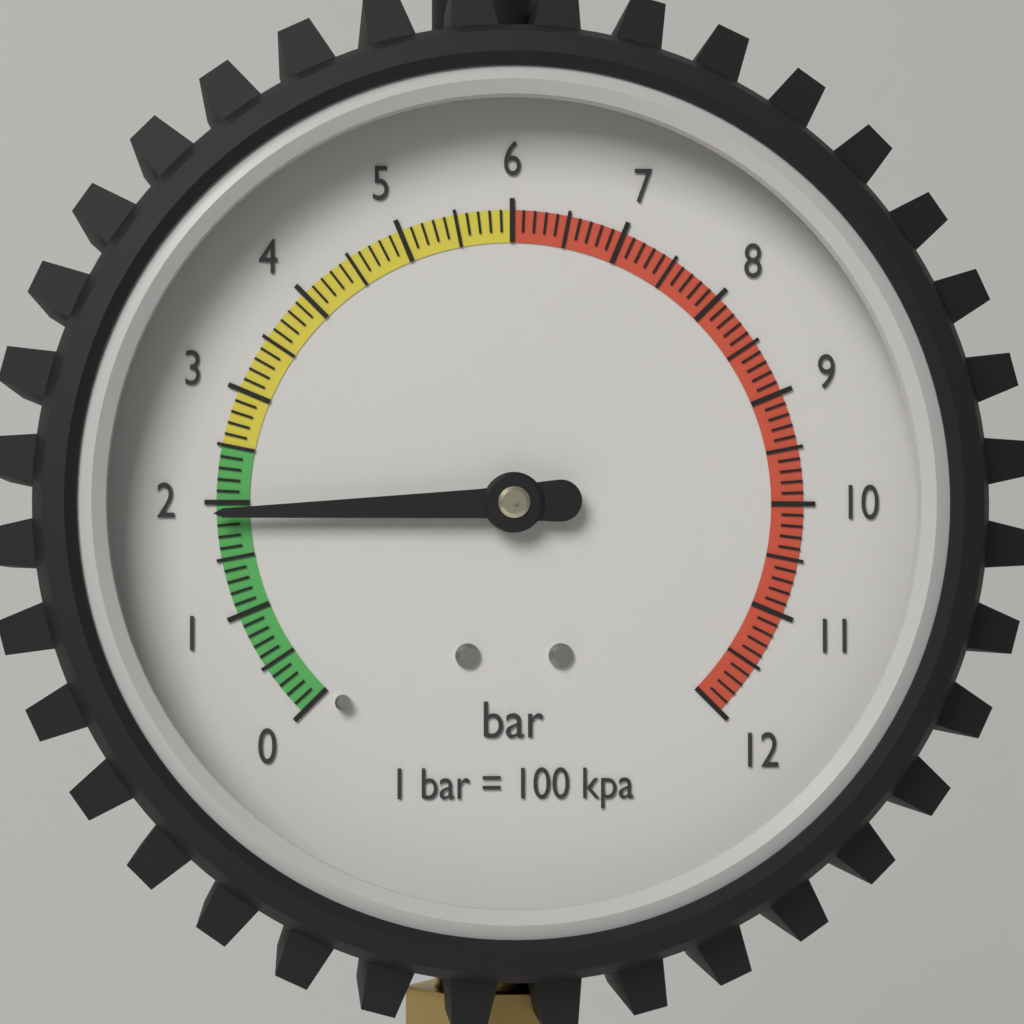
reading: 1.9 bar
